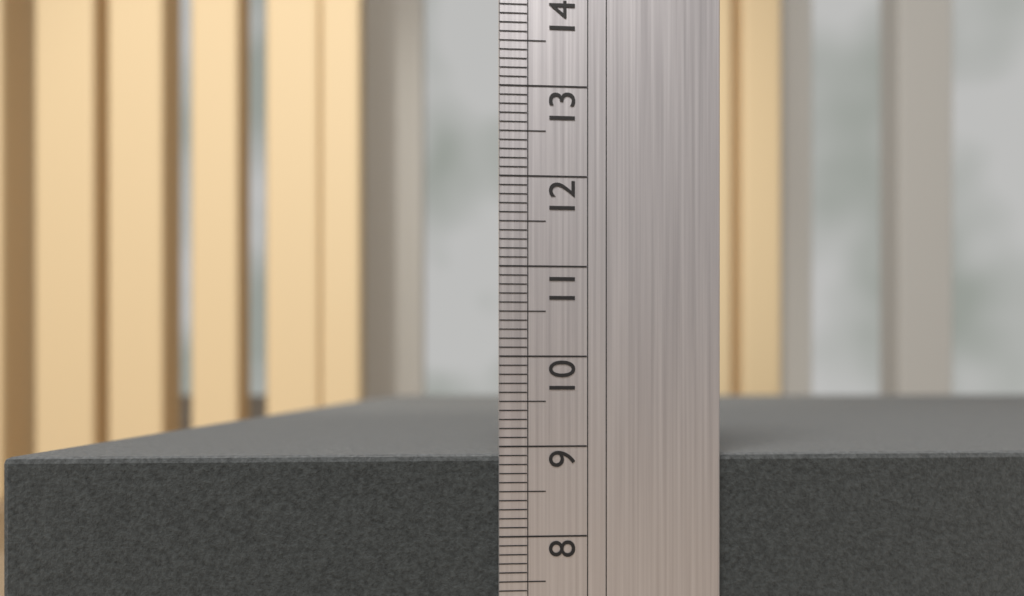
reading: 8.9 (no unit)
